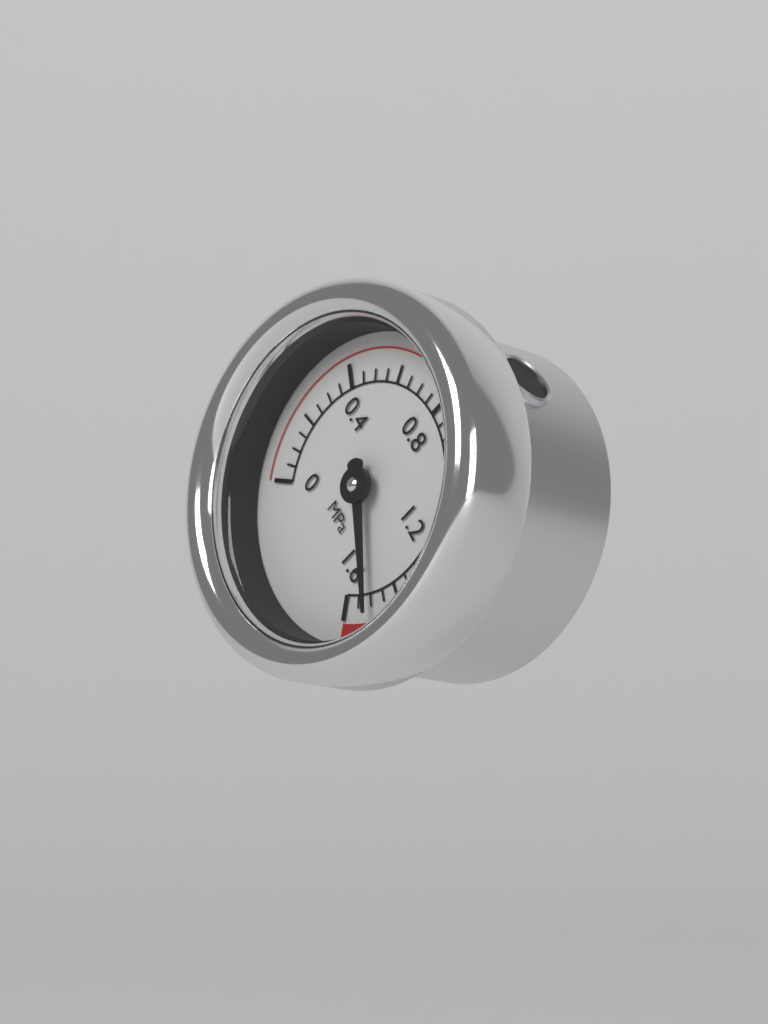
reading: 1.50 MPa
